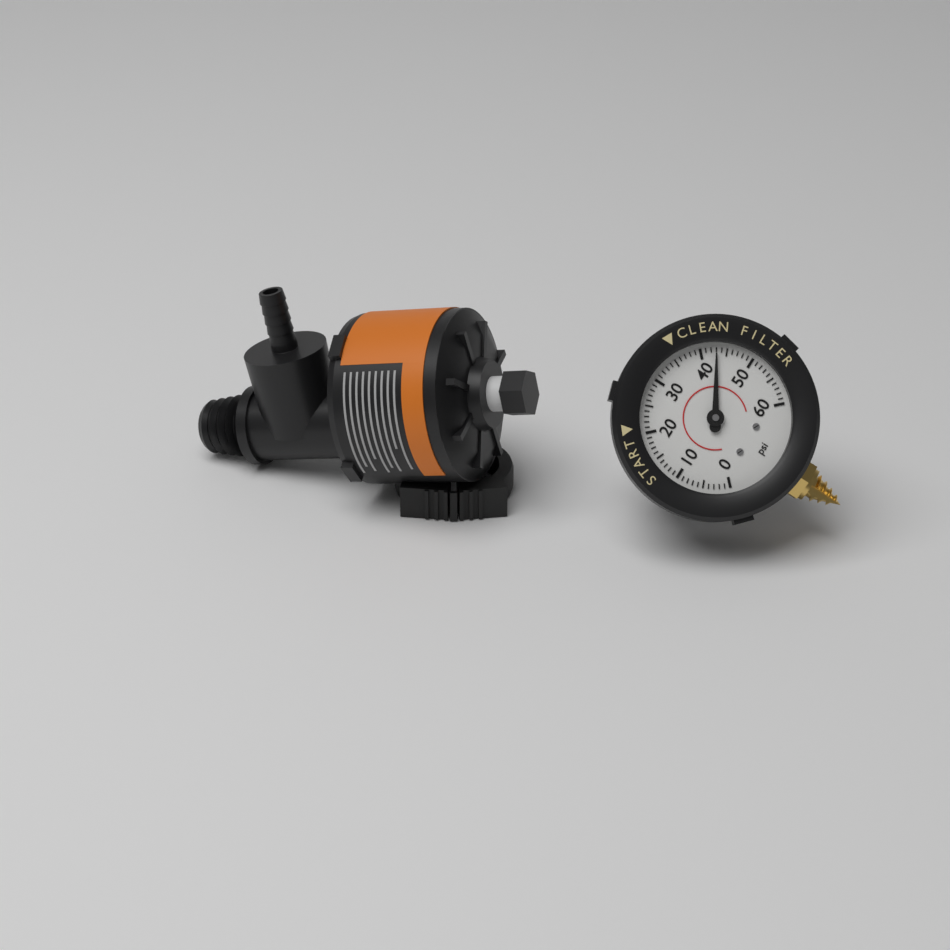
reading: 43 psi
